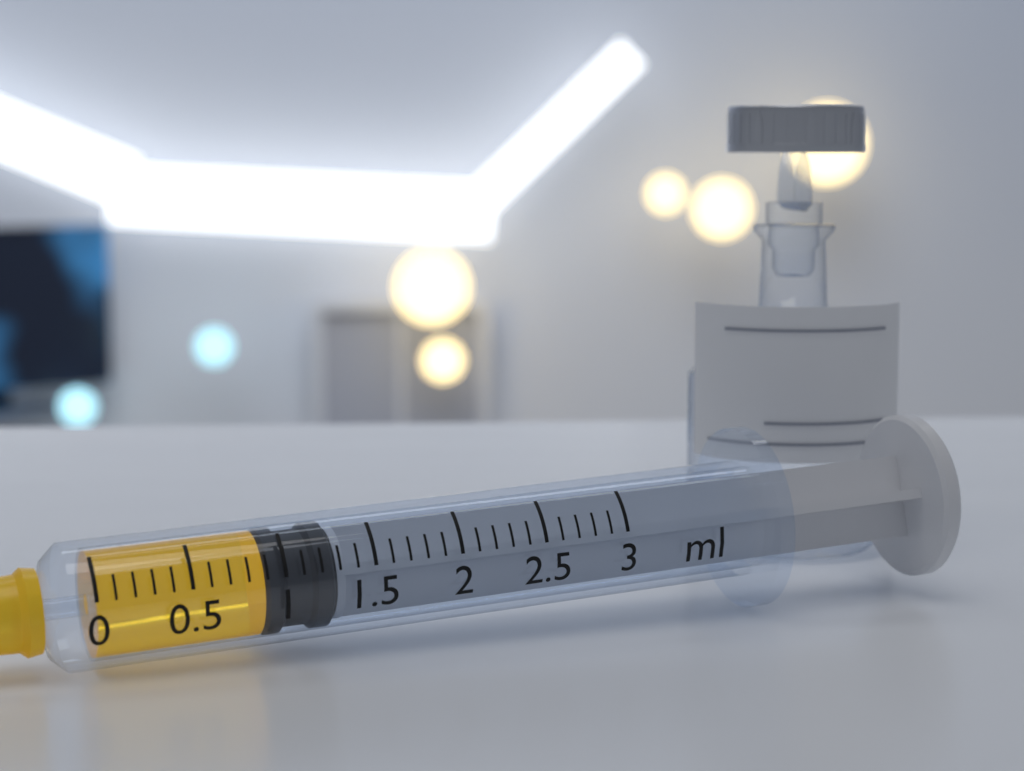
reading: 0.9 ml
